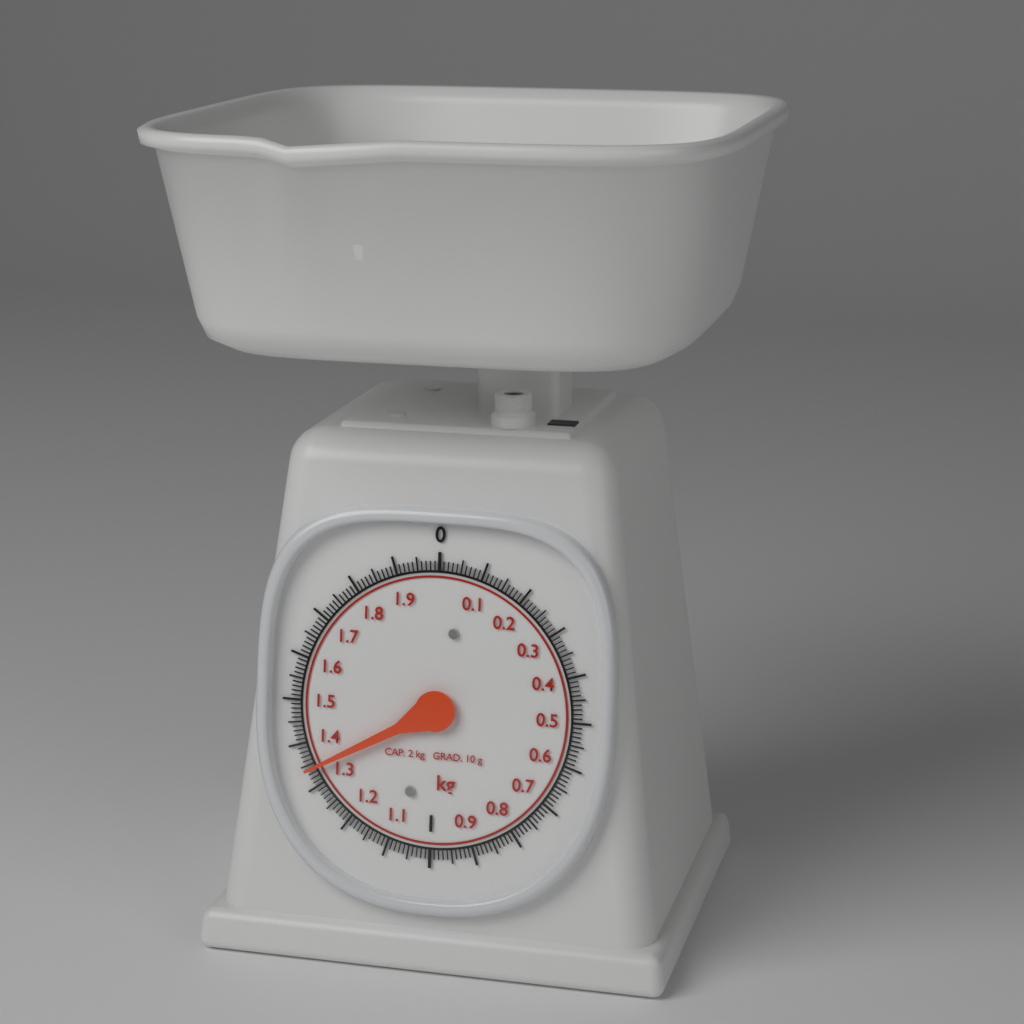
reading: 1.34 kg
